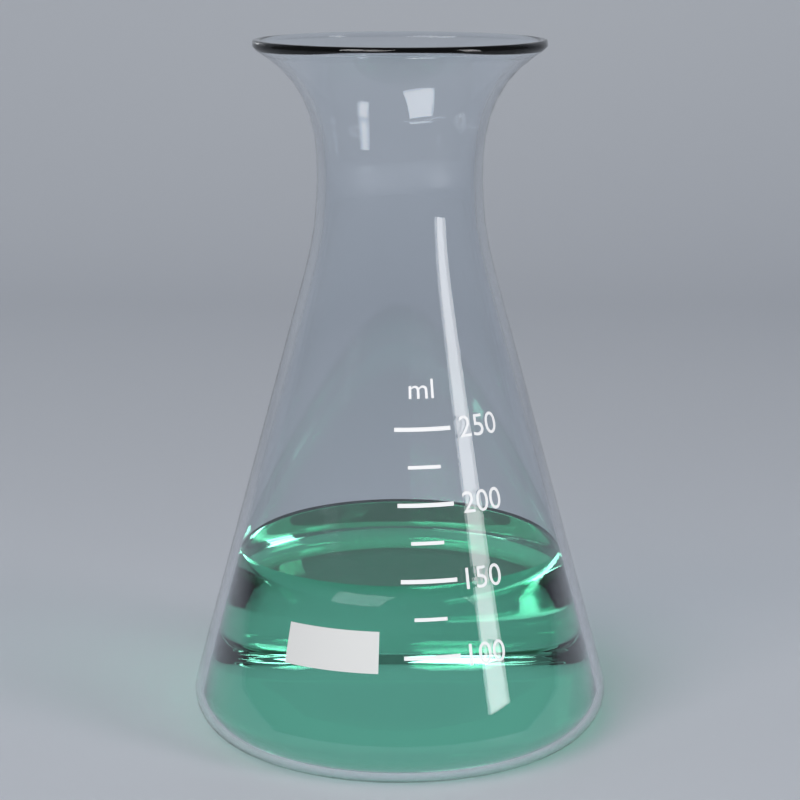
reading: 145 ml
